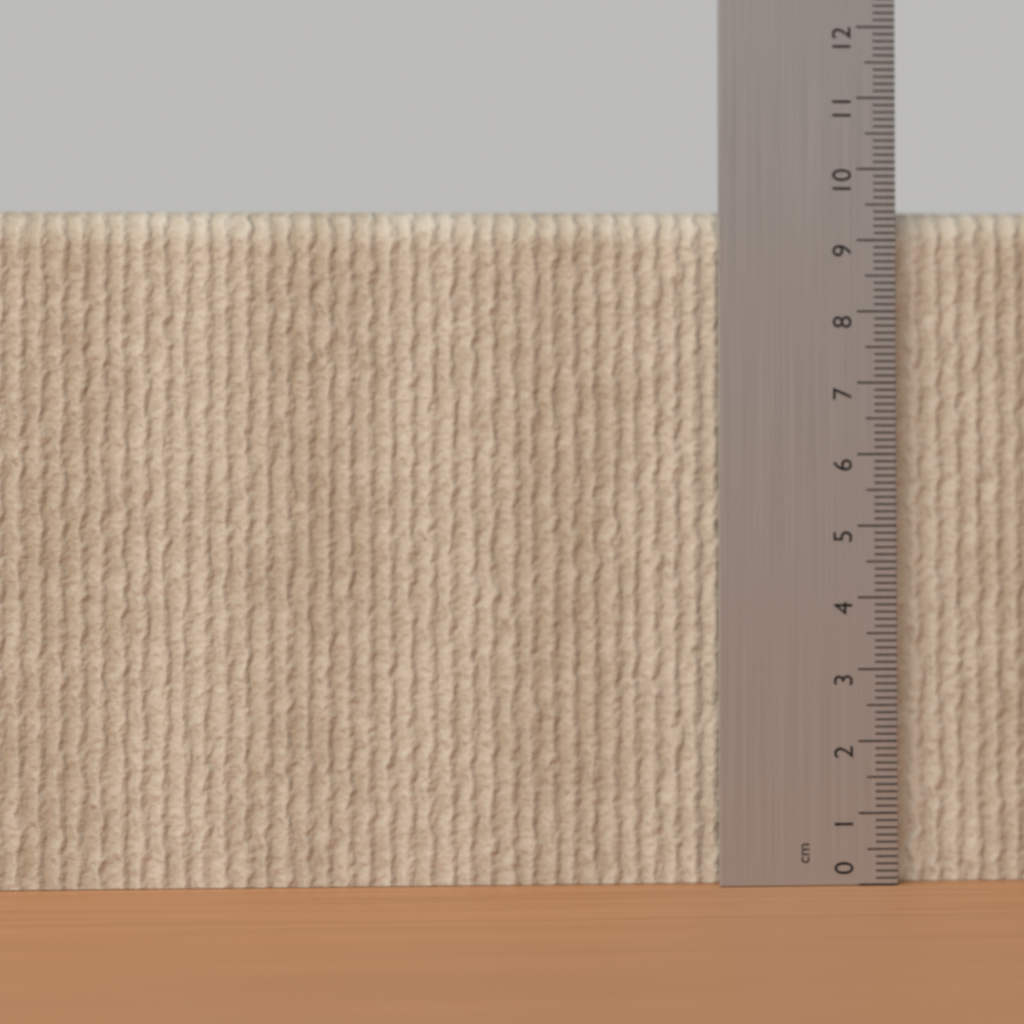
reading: 9.4 cm
